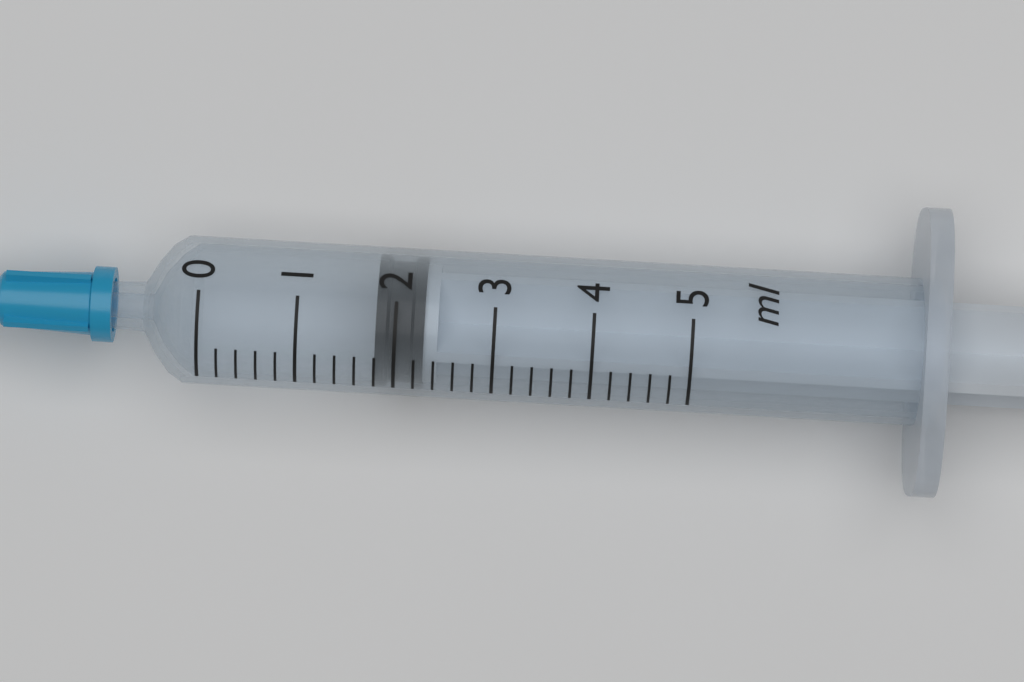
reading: 1.8 ml
